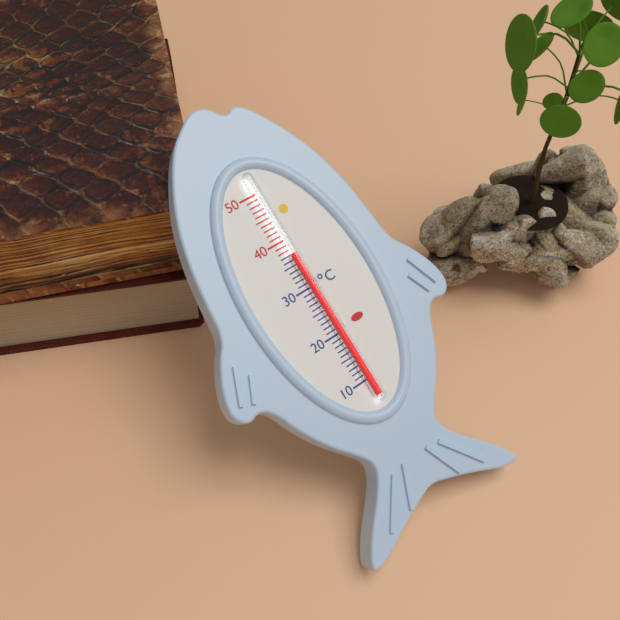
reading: 37 °C
